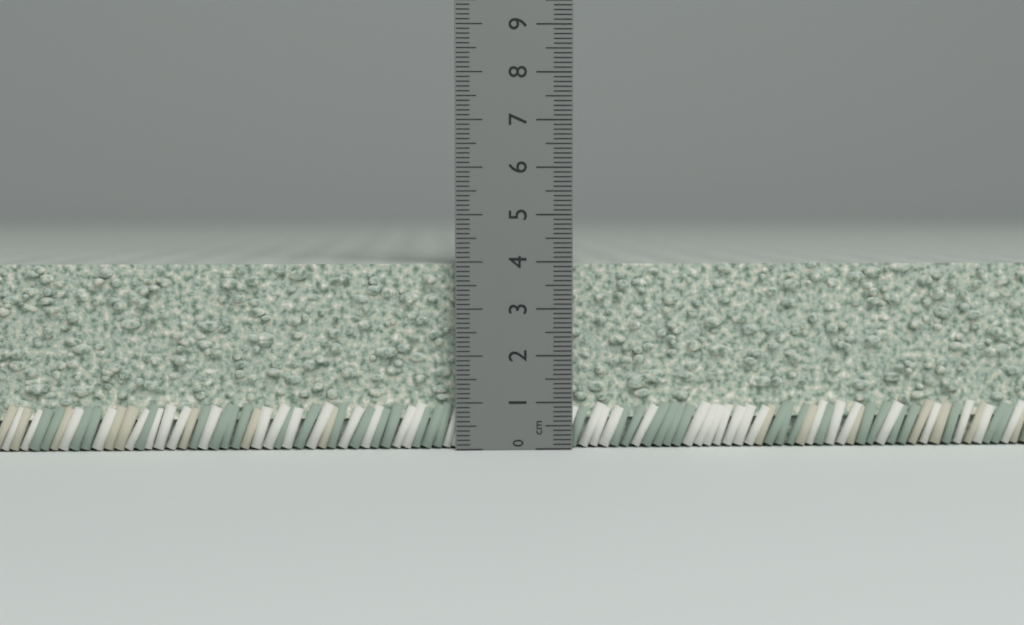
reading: 4.0 cm
